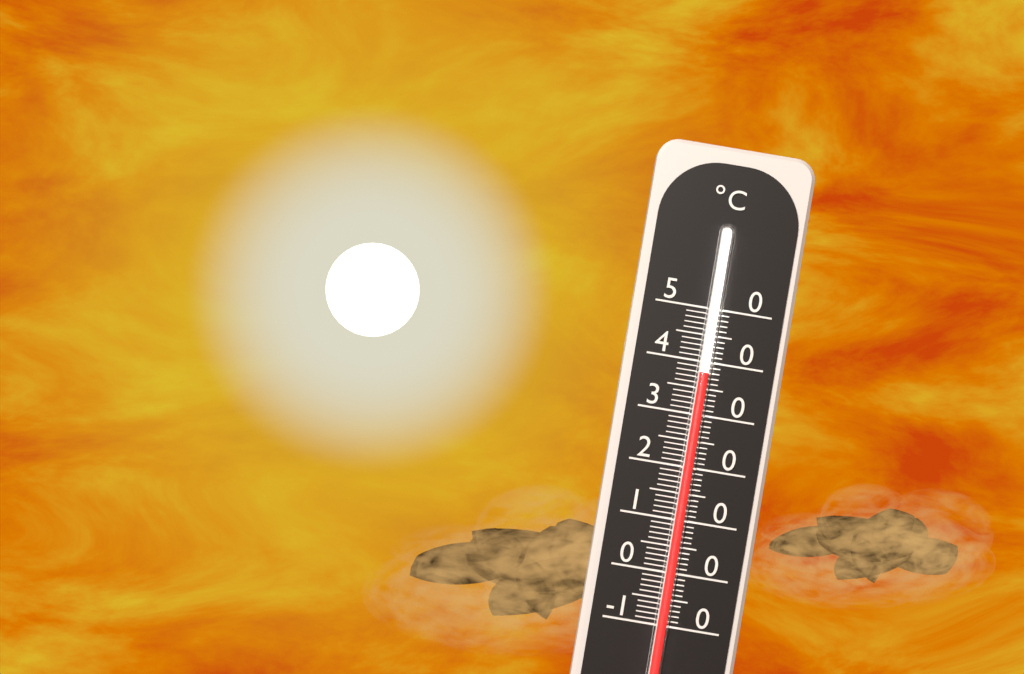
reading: 38 °C
